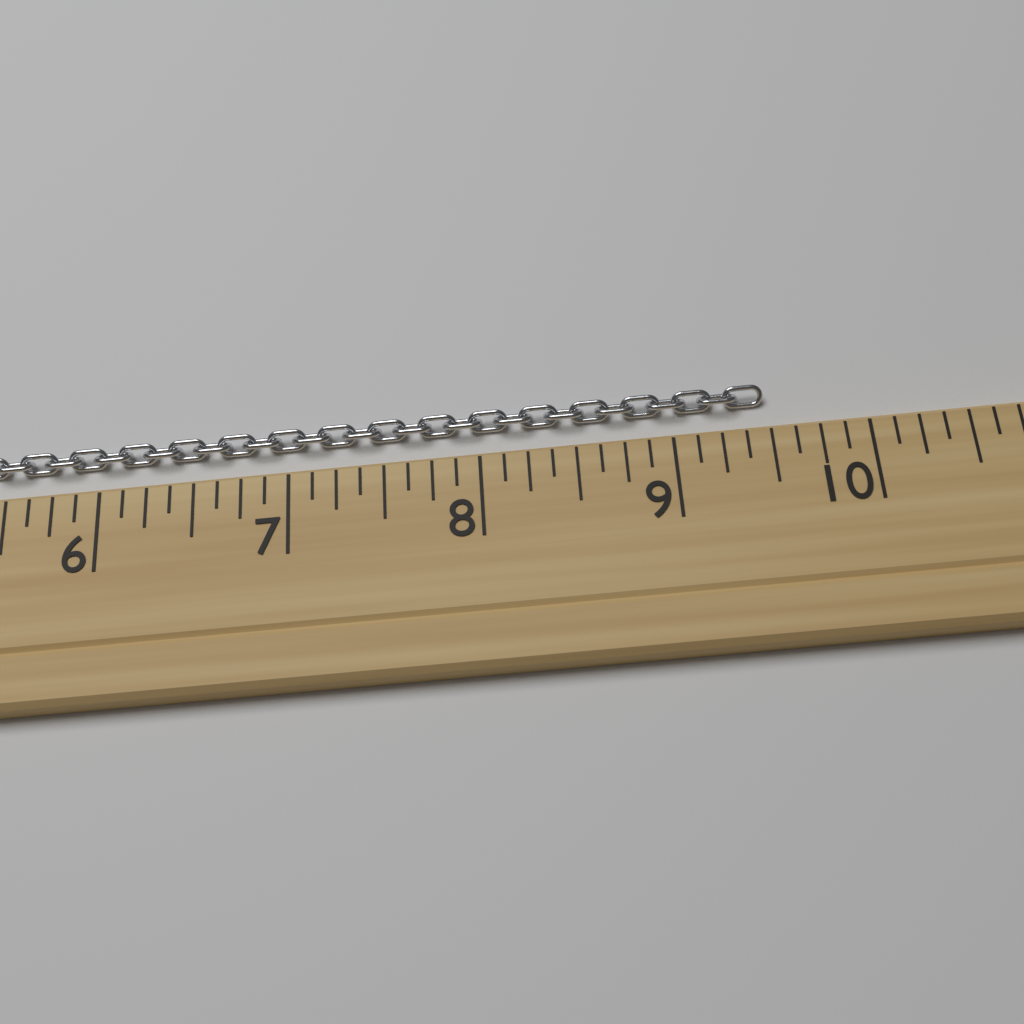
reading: 9.500 (no unit)
